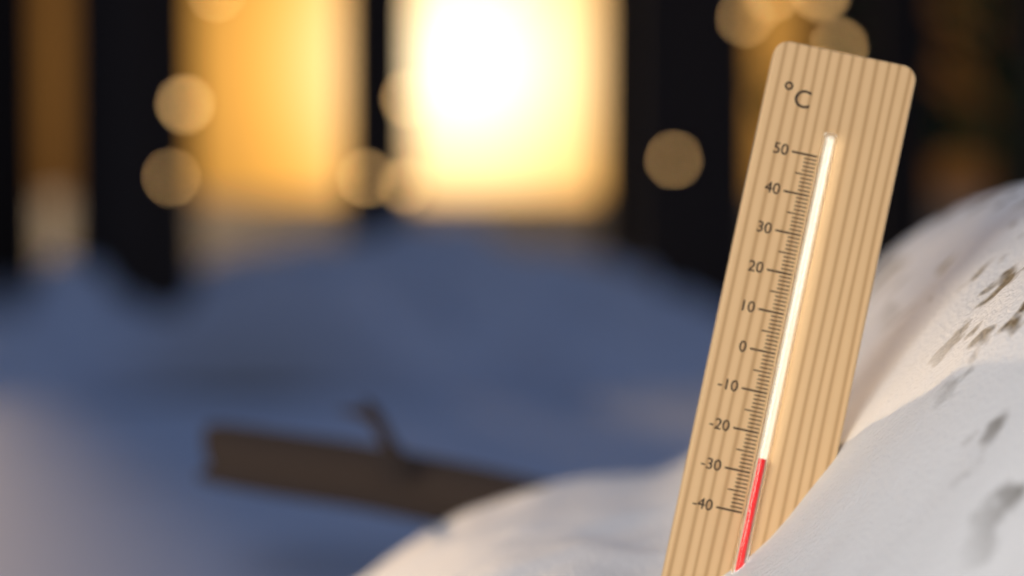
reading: -26 °C
